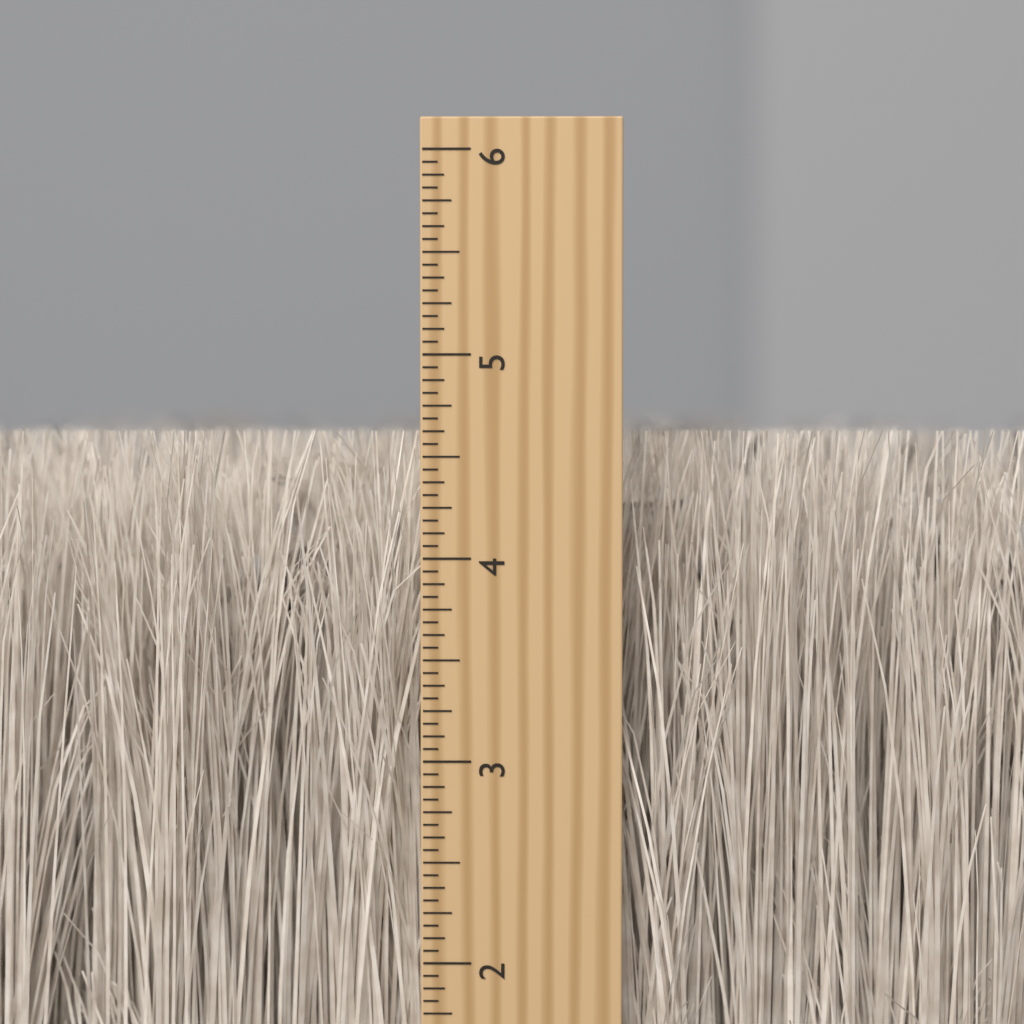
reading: 4.6250 inch
